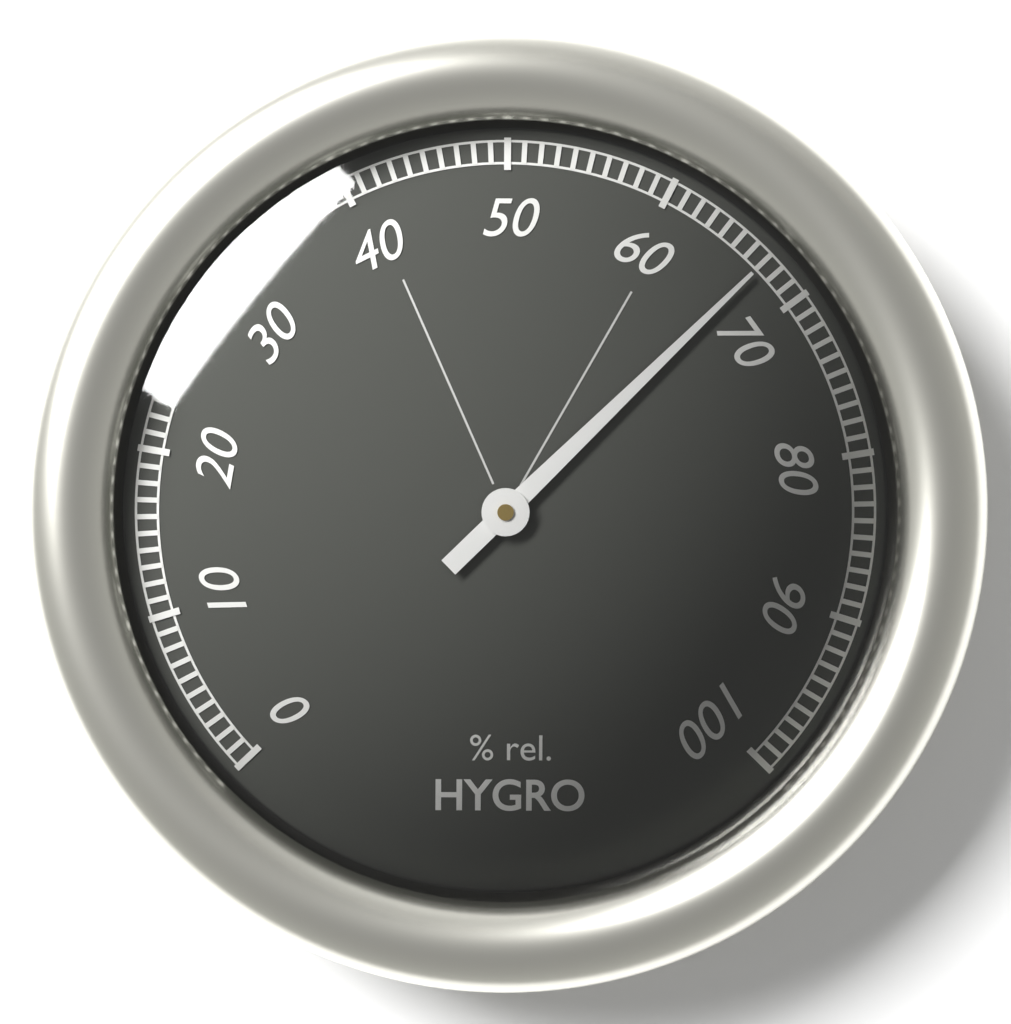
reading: 67 %
